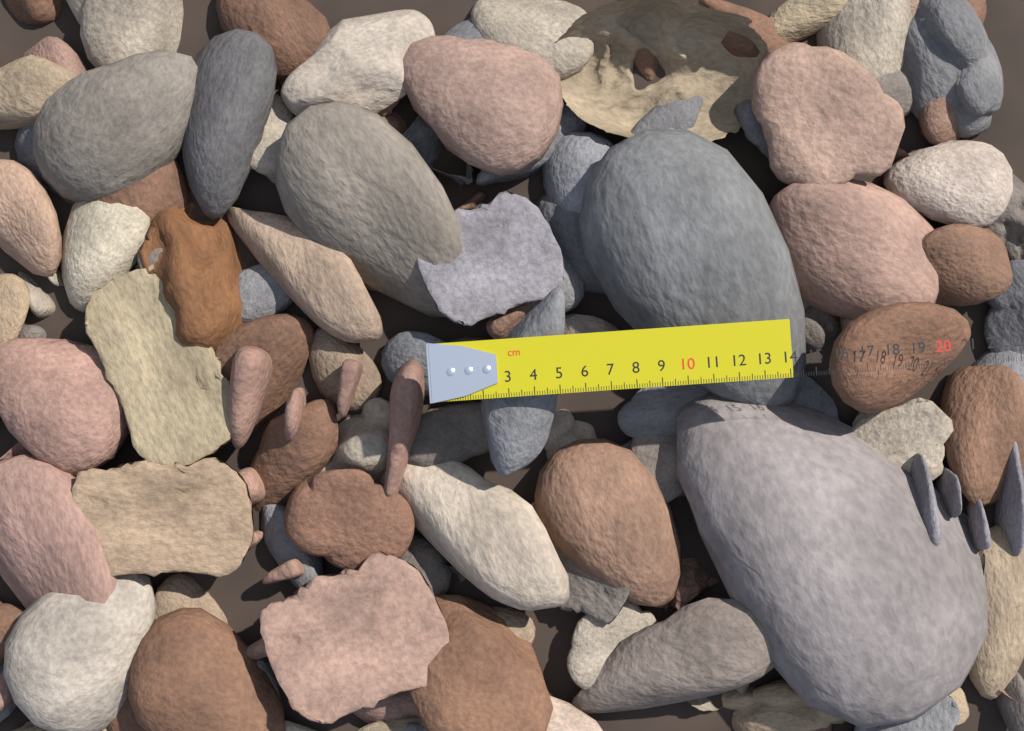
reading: 14.1 cm
